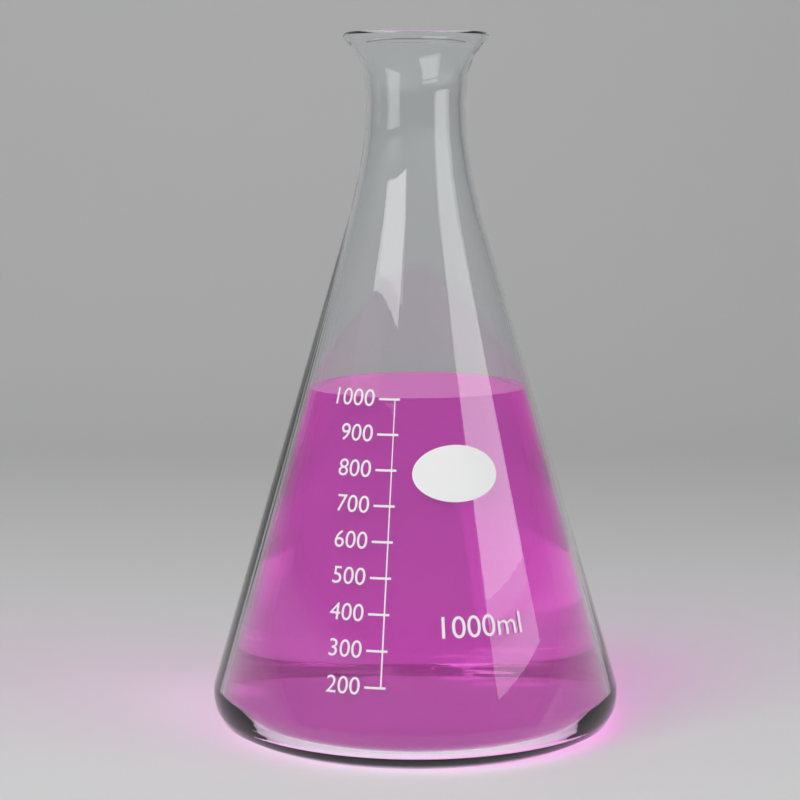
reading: 1000 ml
